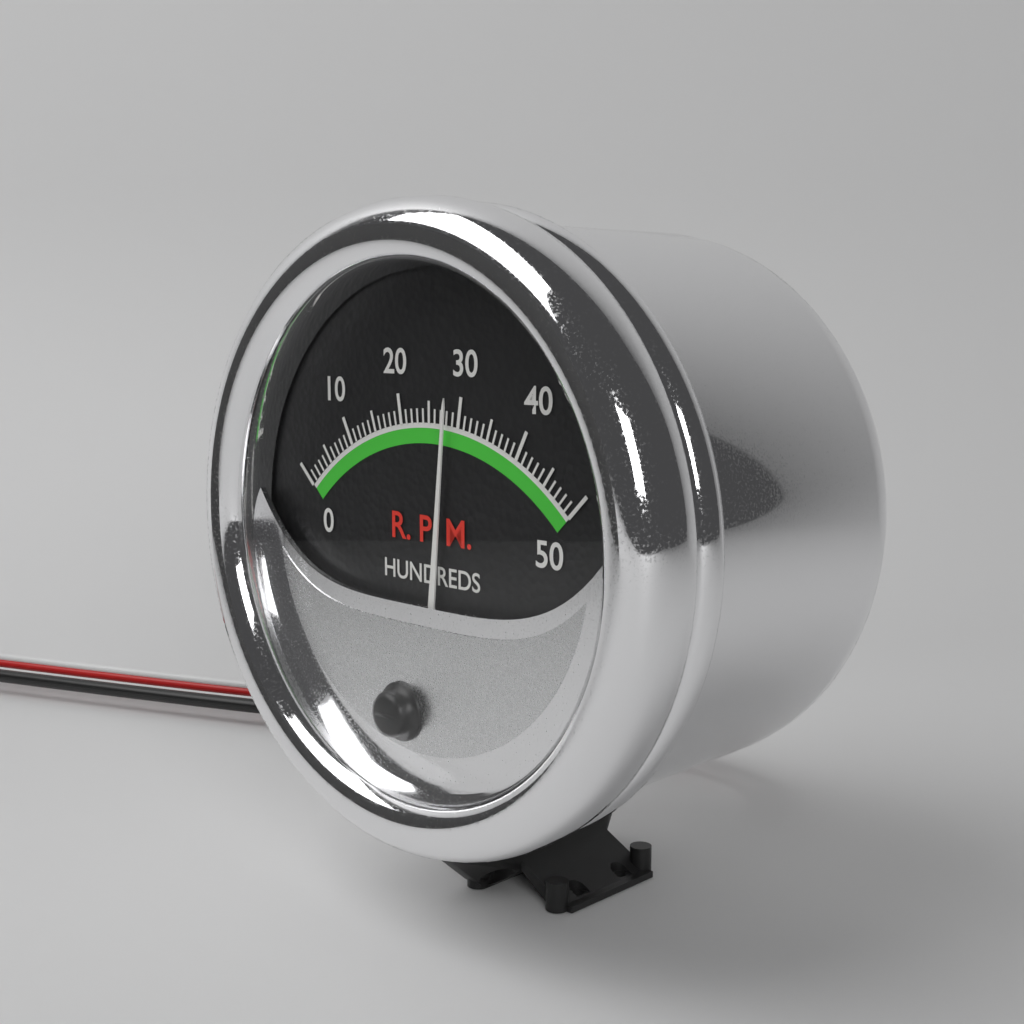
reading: 28 RPM x100
